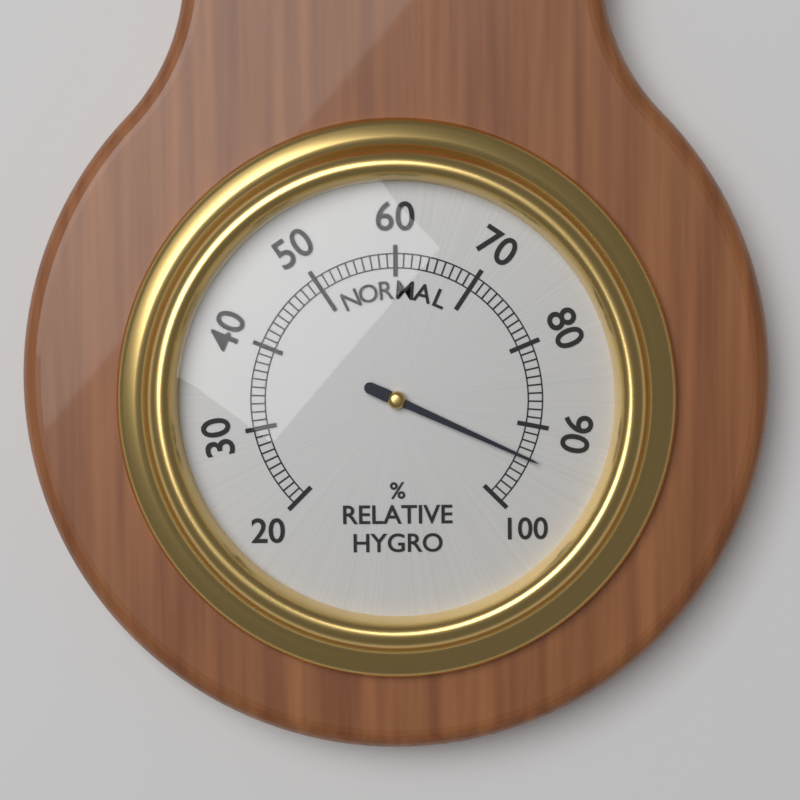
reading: 94 %
